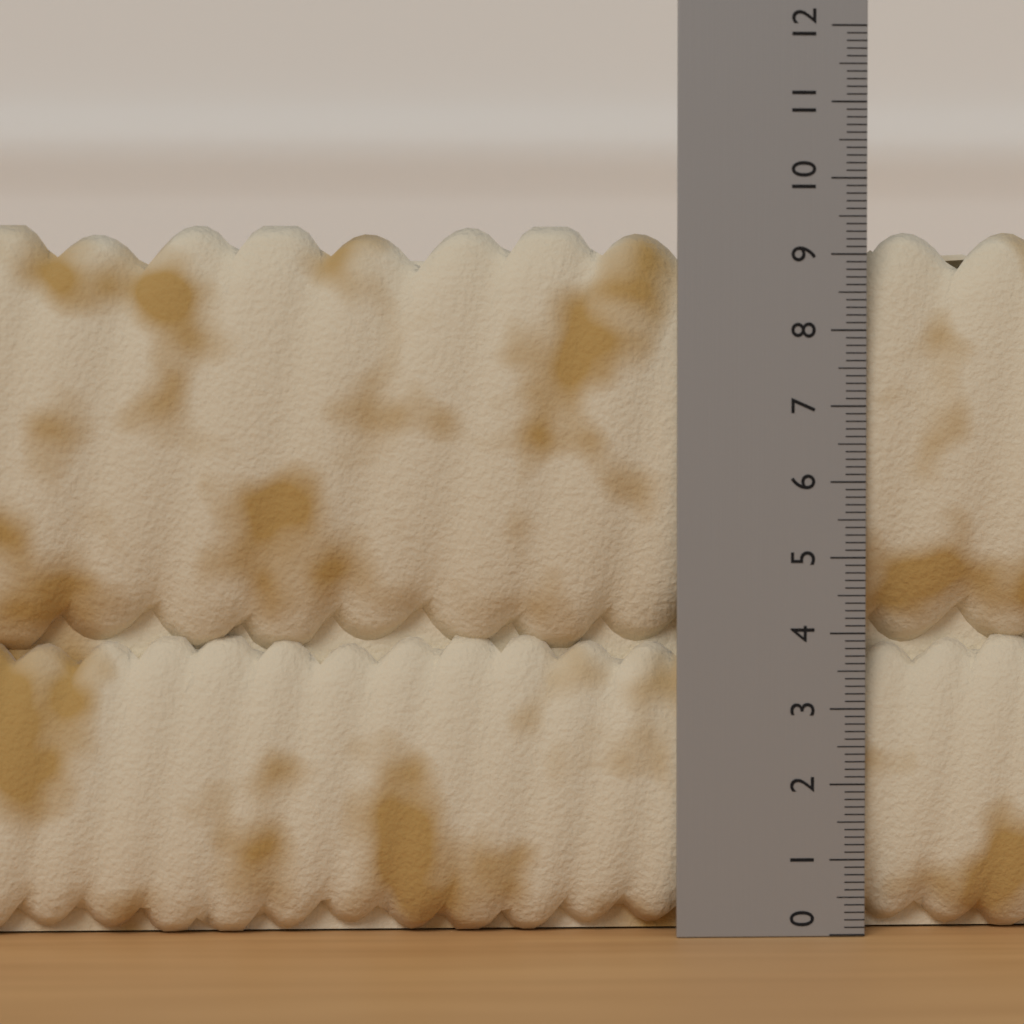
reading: 9.4 (no unit)
